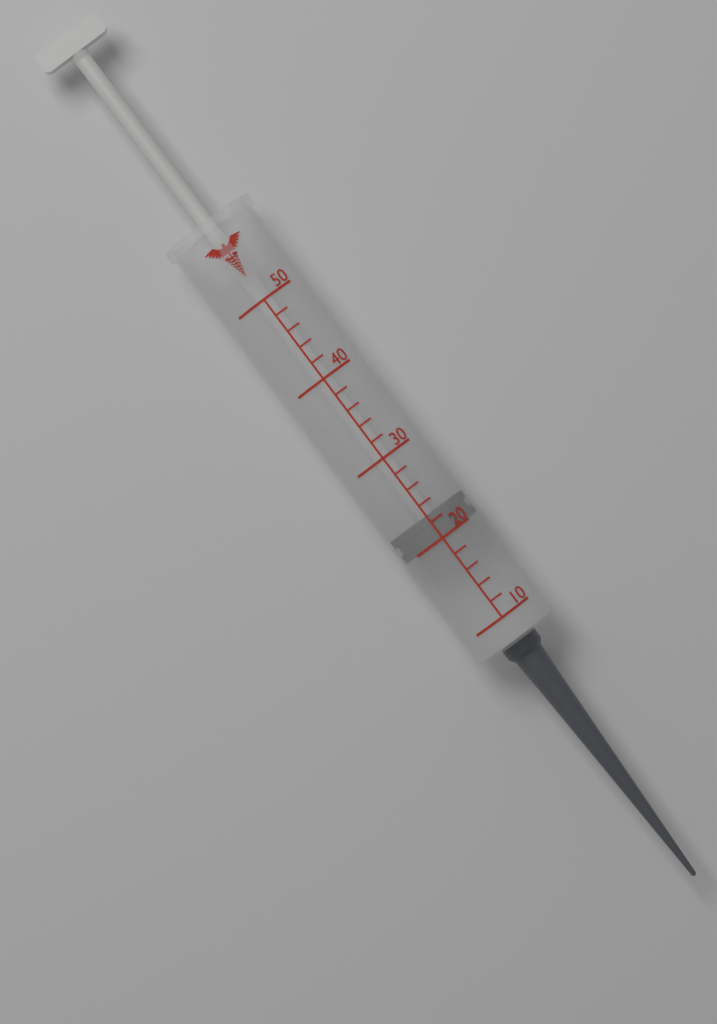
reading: 20 (no unit)
